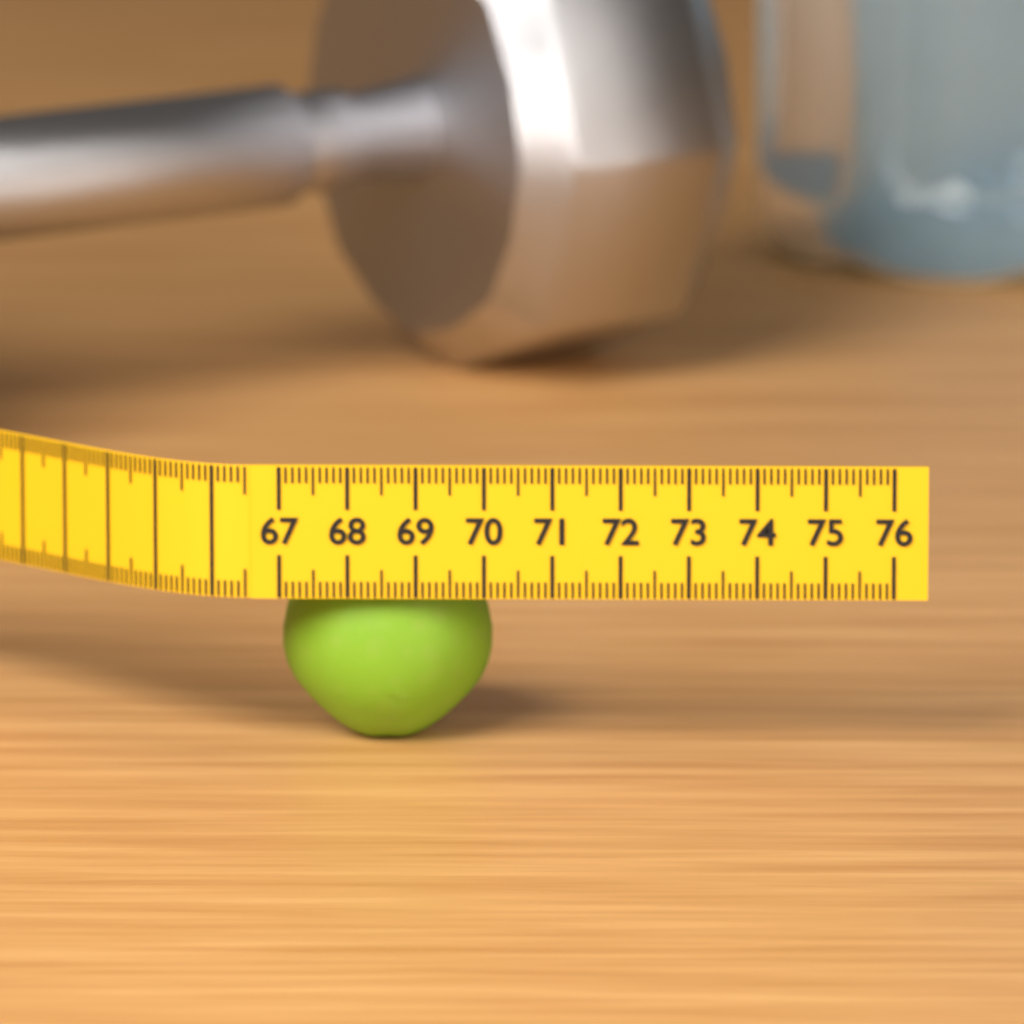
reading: 70.1 (no unit)
